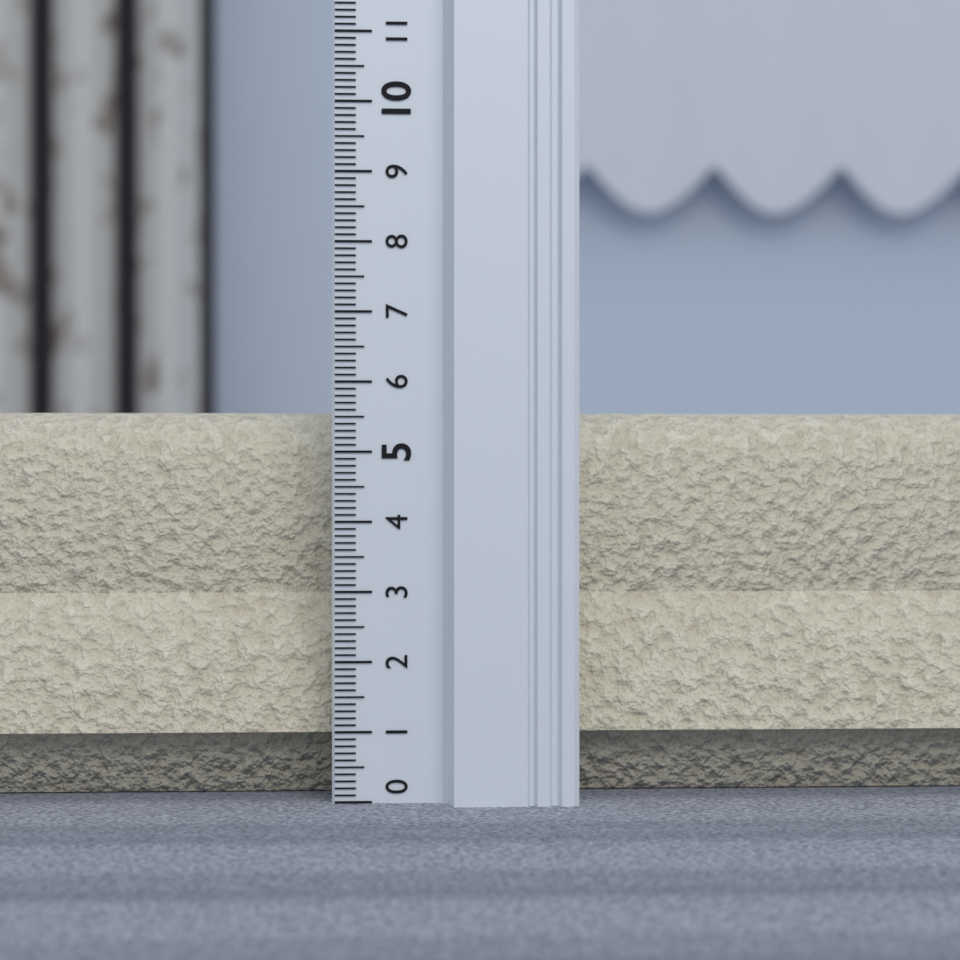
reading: 5.6 (no unit)
